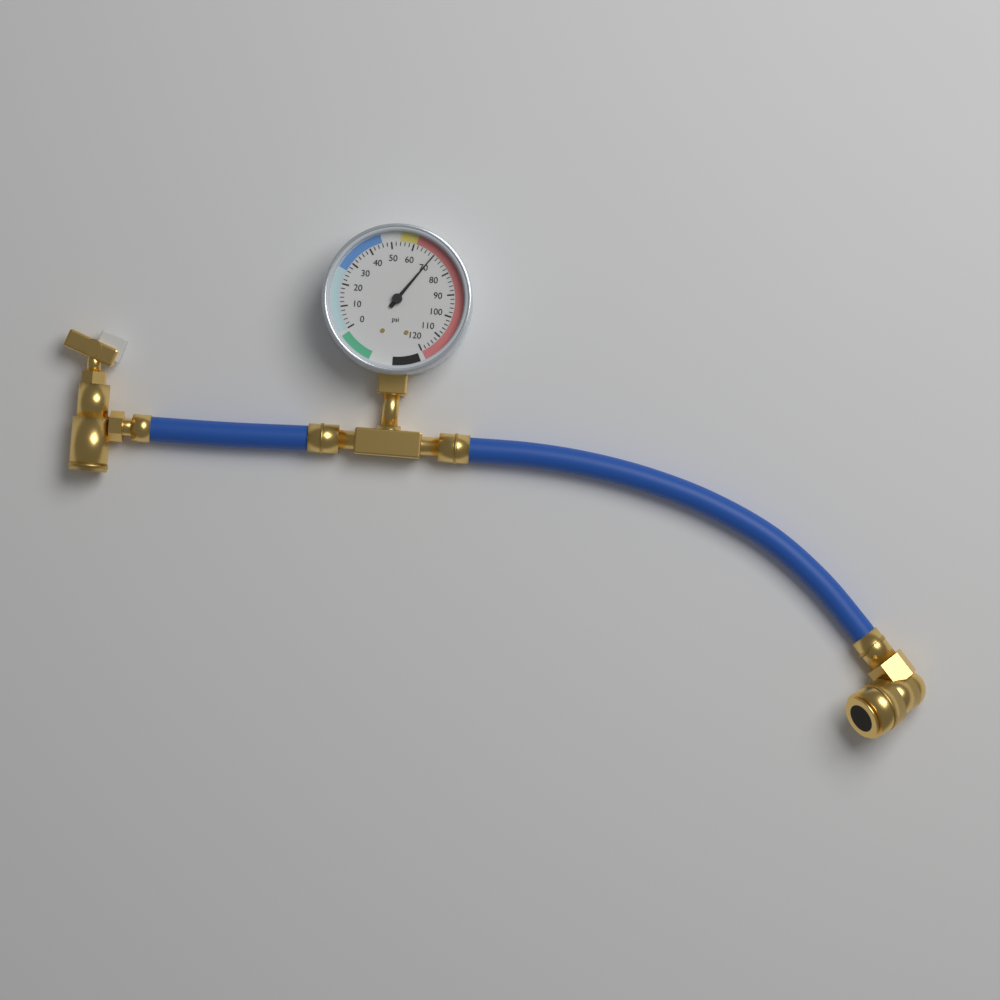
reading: 70 psi
